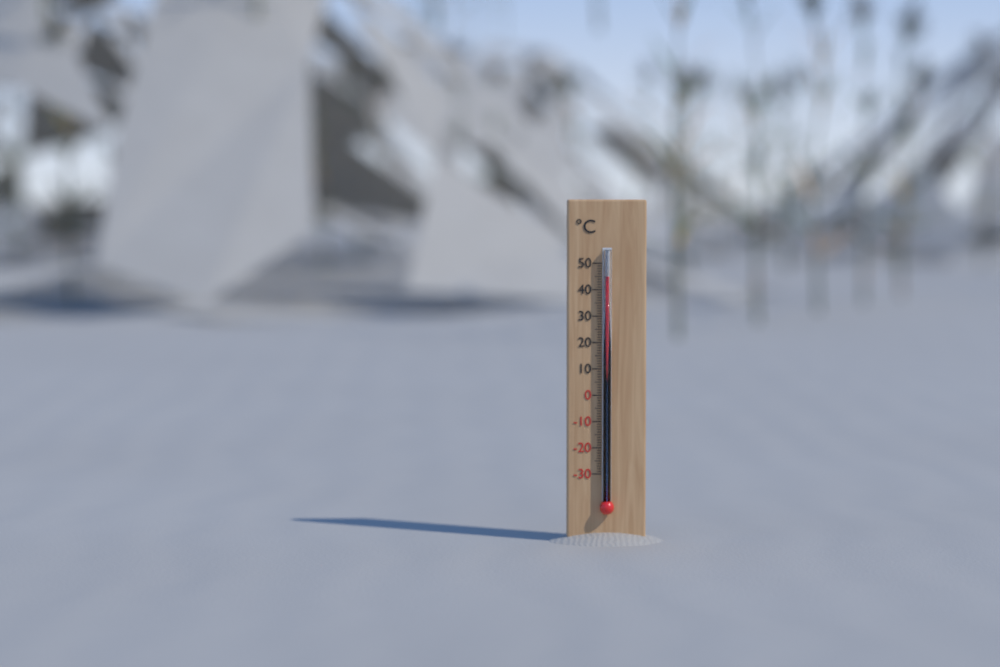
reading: 45 °C
